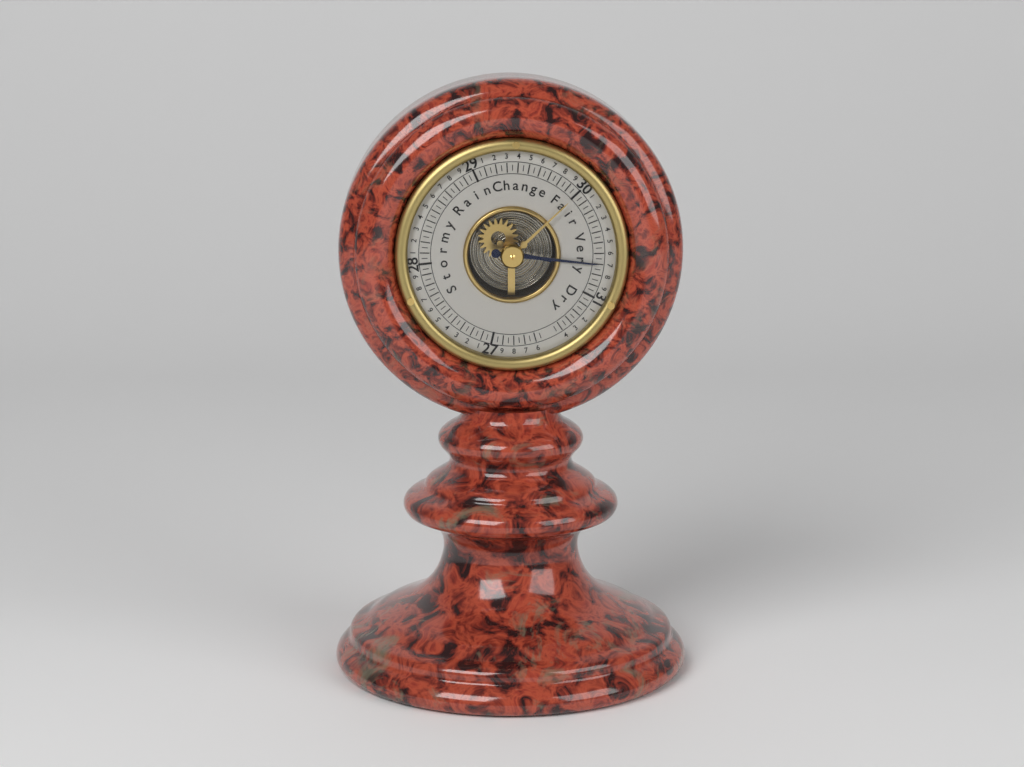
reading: 30.70 (no unit)
